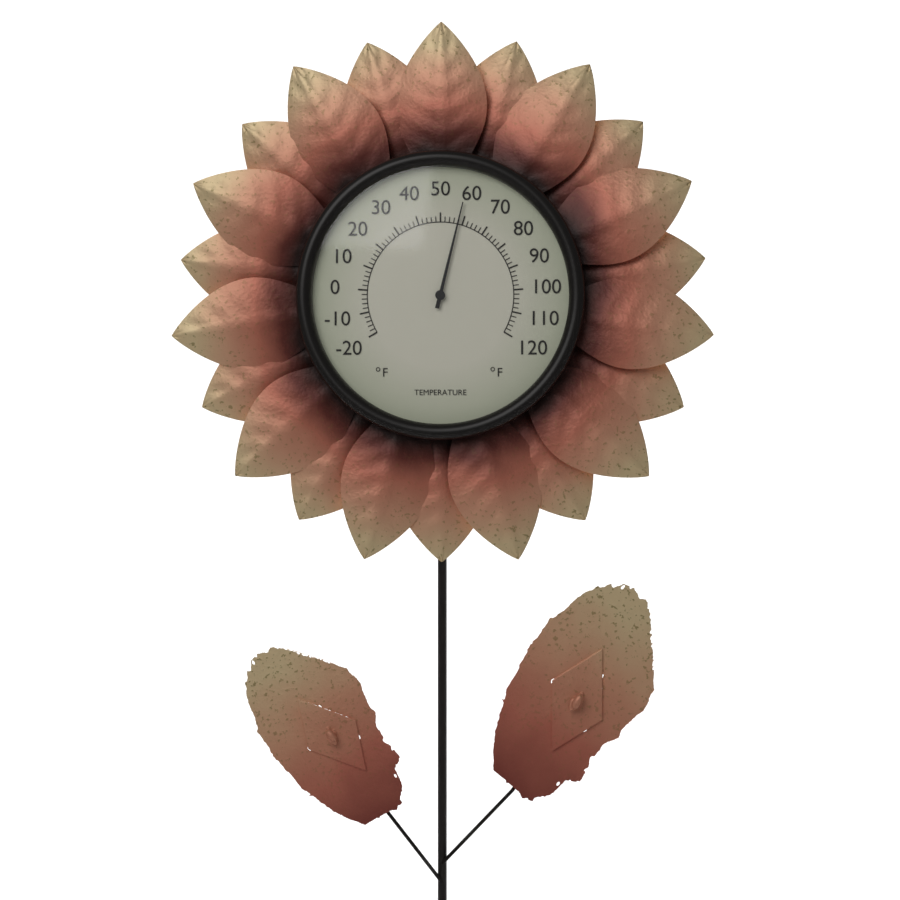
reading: 58 °F
